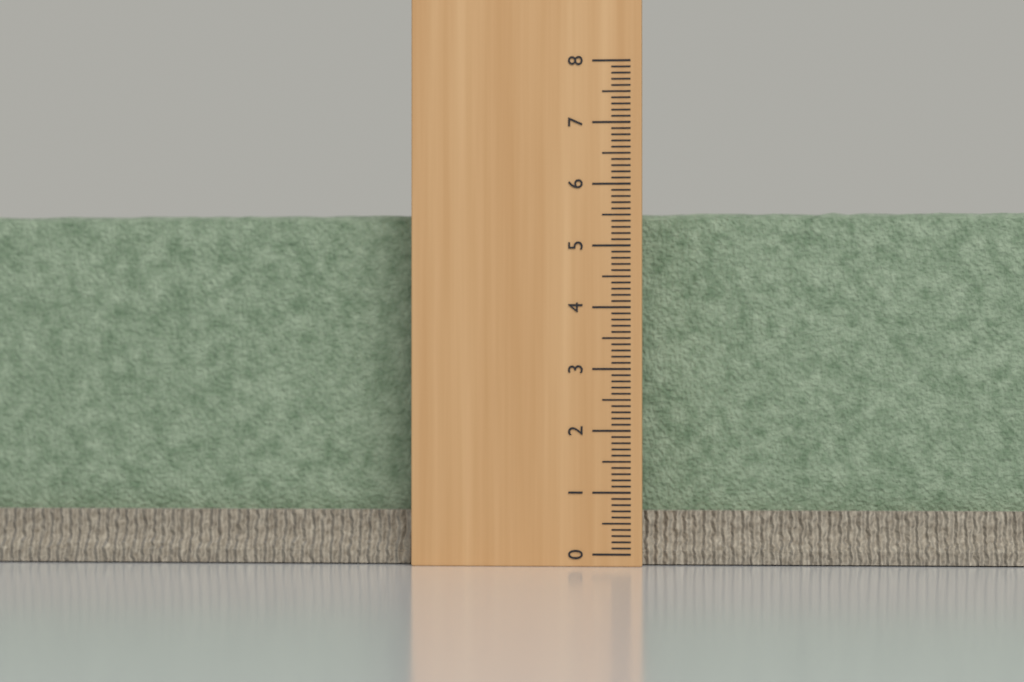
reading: 5.6 (no unit)
